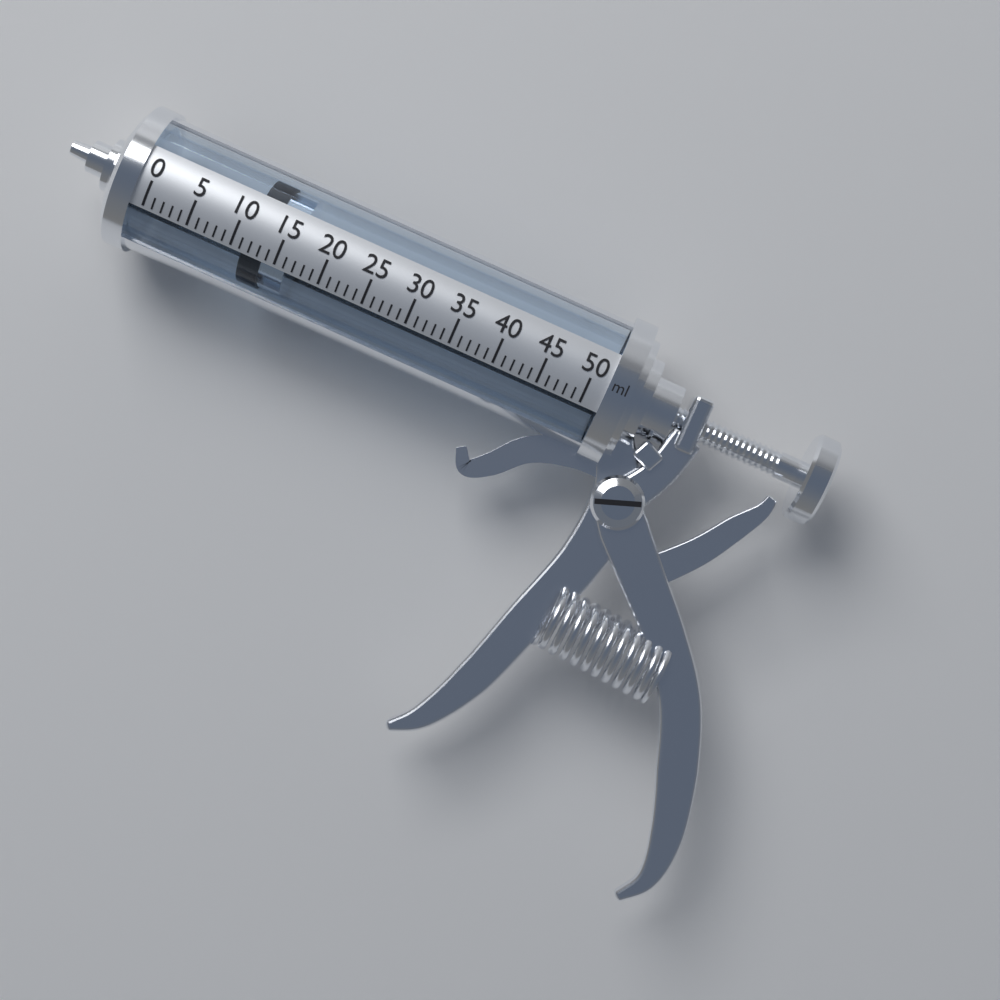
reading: 11 ml
